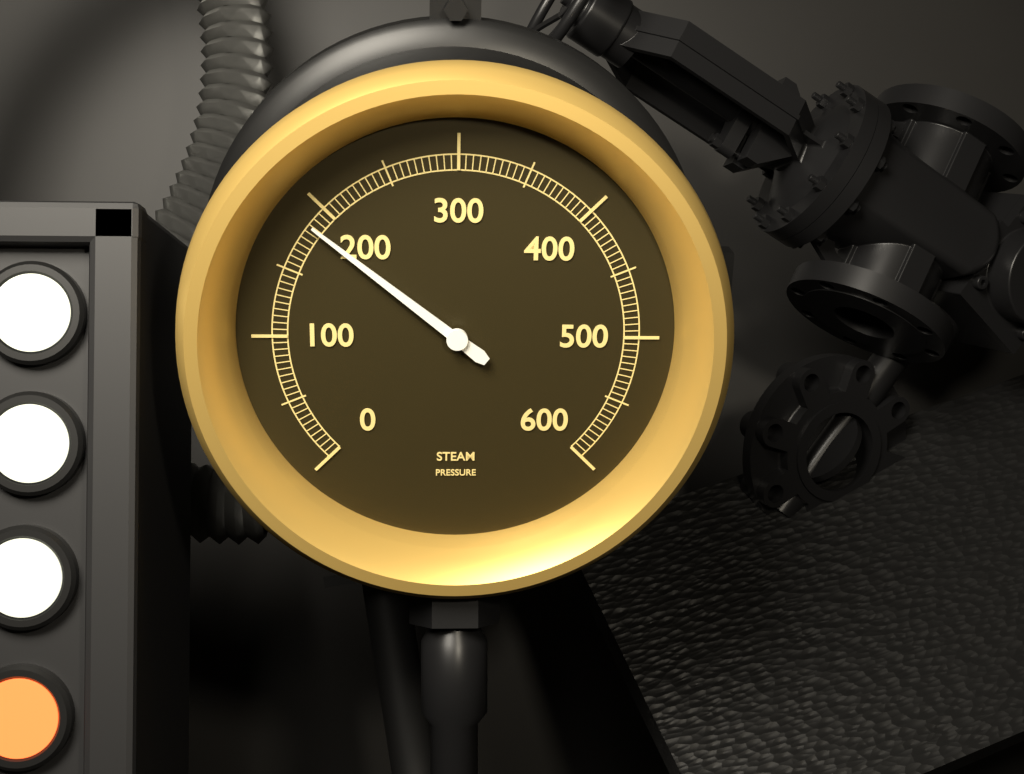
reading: 185 (no unit)
